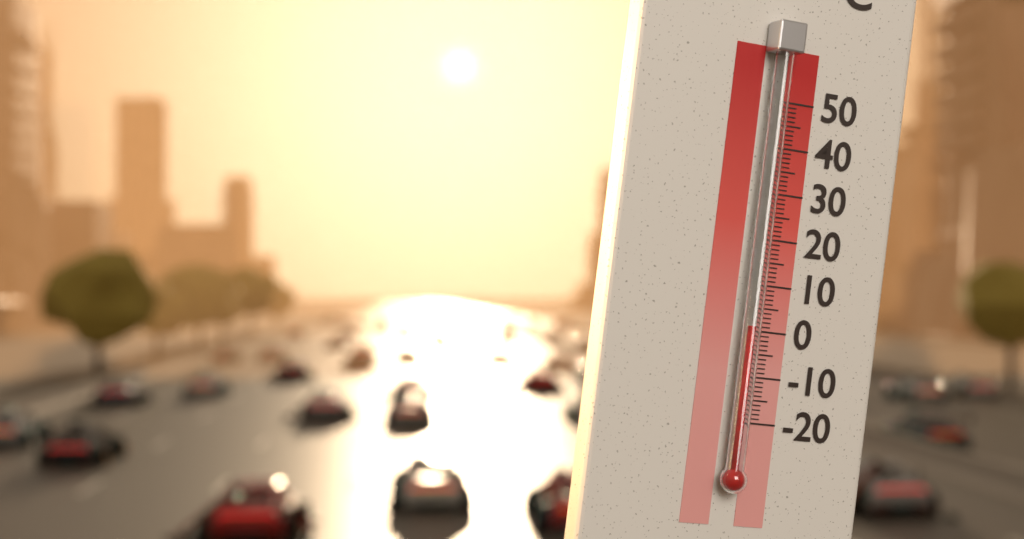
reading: 1 °C
